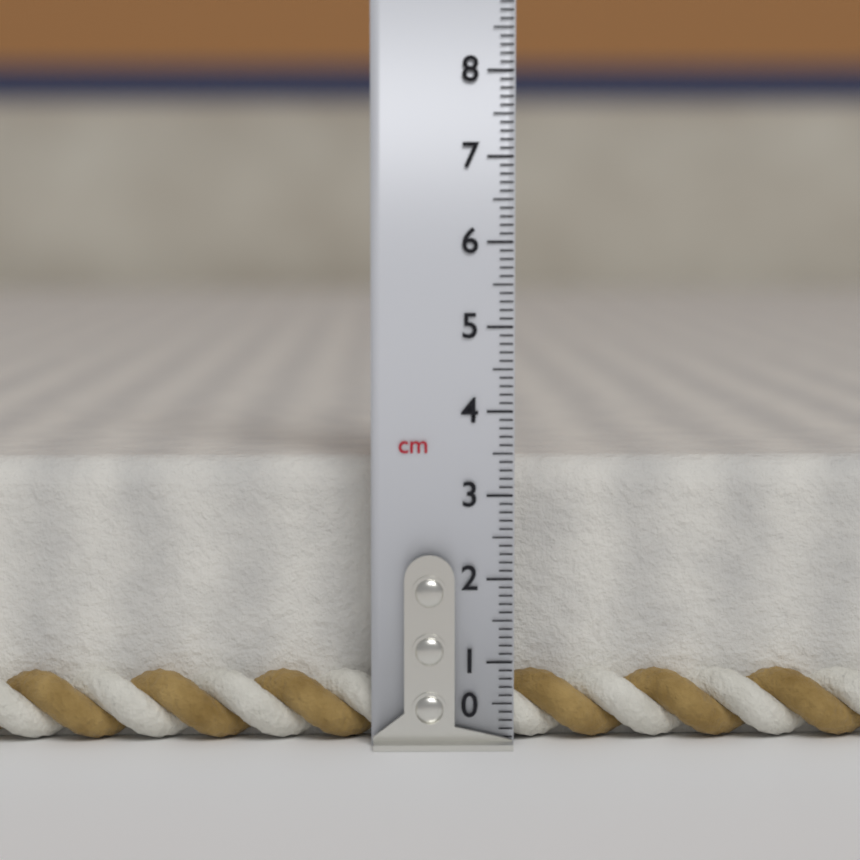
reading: 3.4 cm
